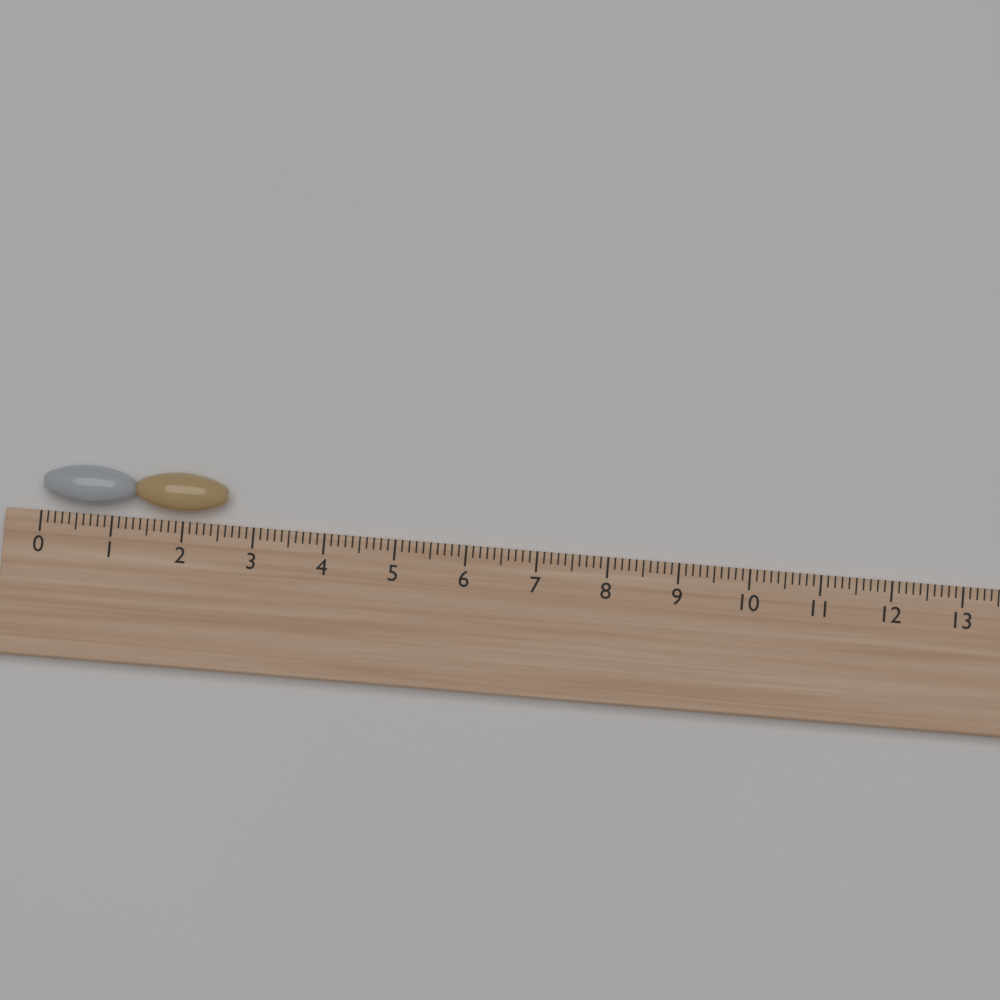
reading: 2.6 (no unit)
